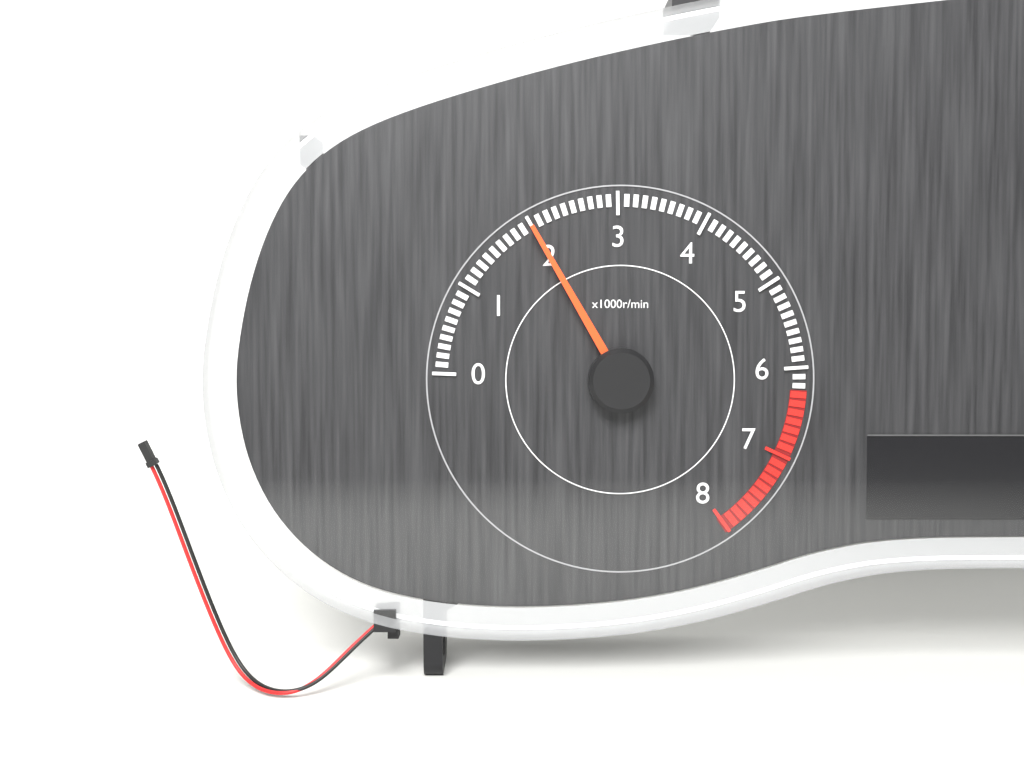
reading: 2000 r/min
